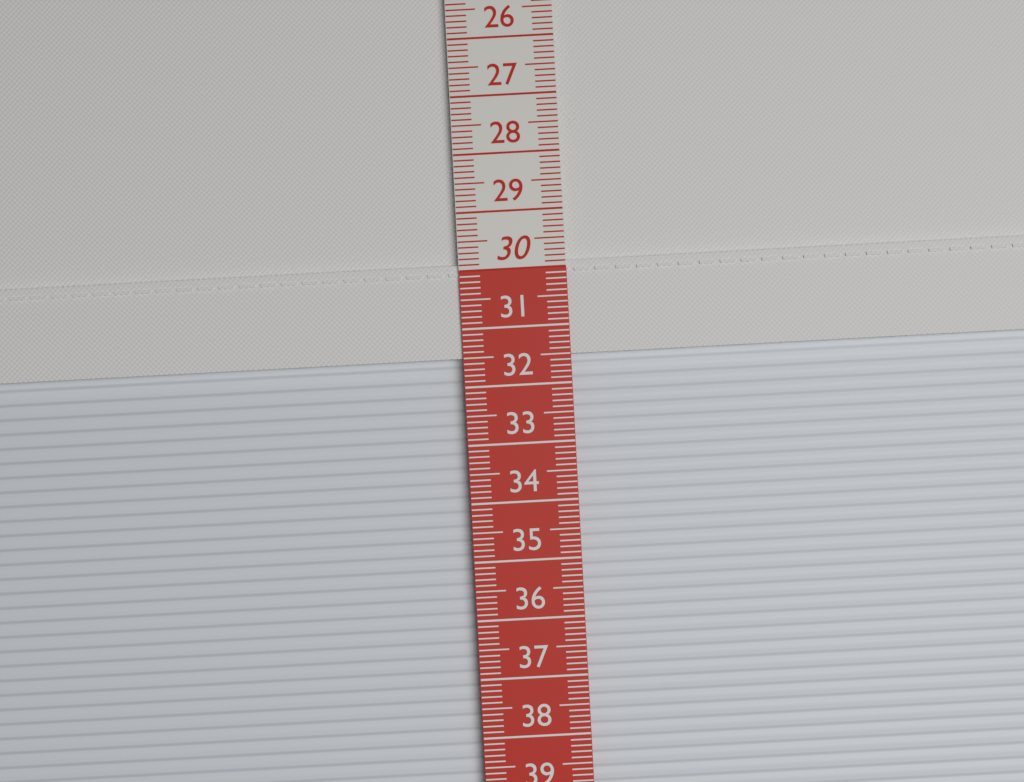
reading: 31.5 cm
